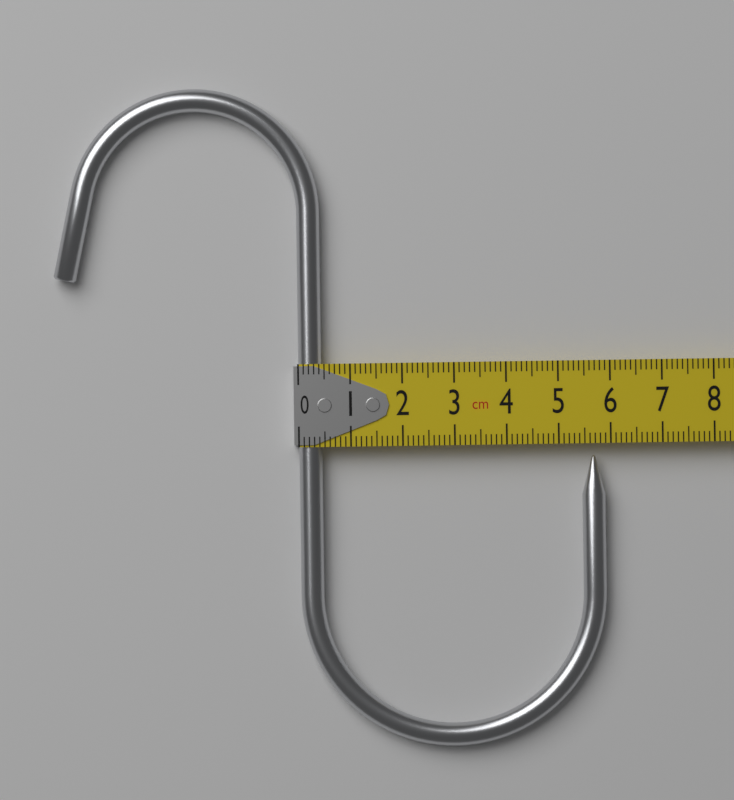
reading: 5.9 cm
